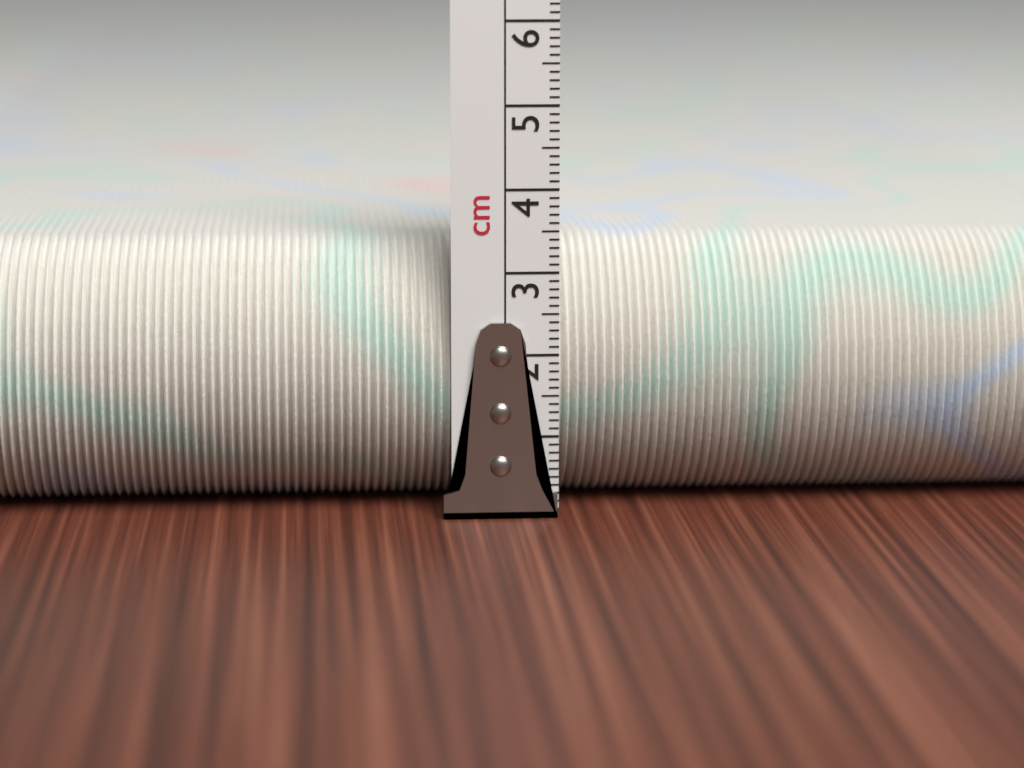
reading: 3.3 cm
